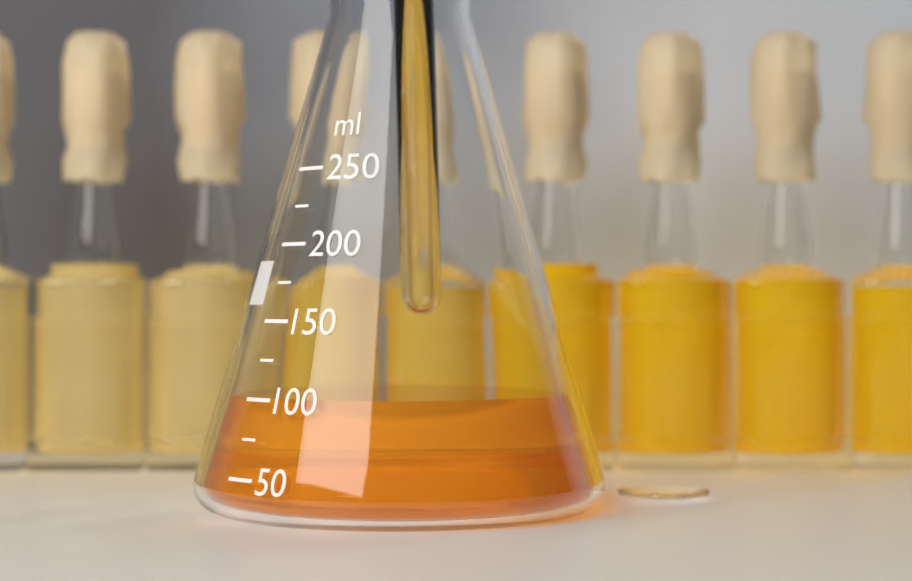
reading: 100 ml
